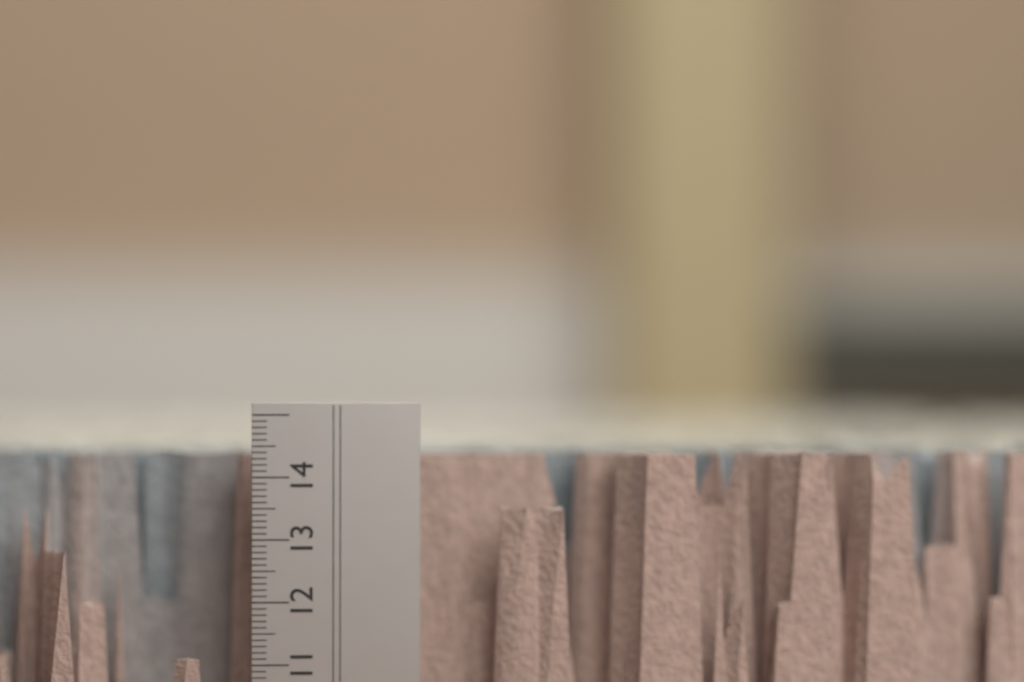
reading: 14.4 cm
